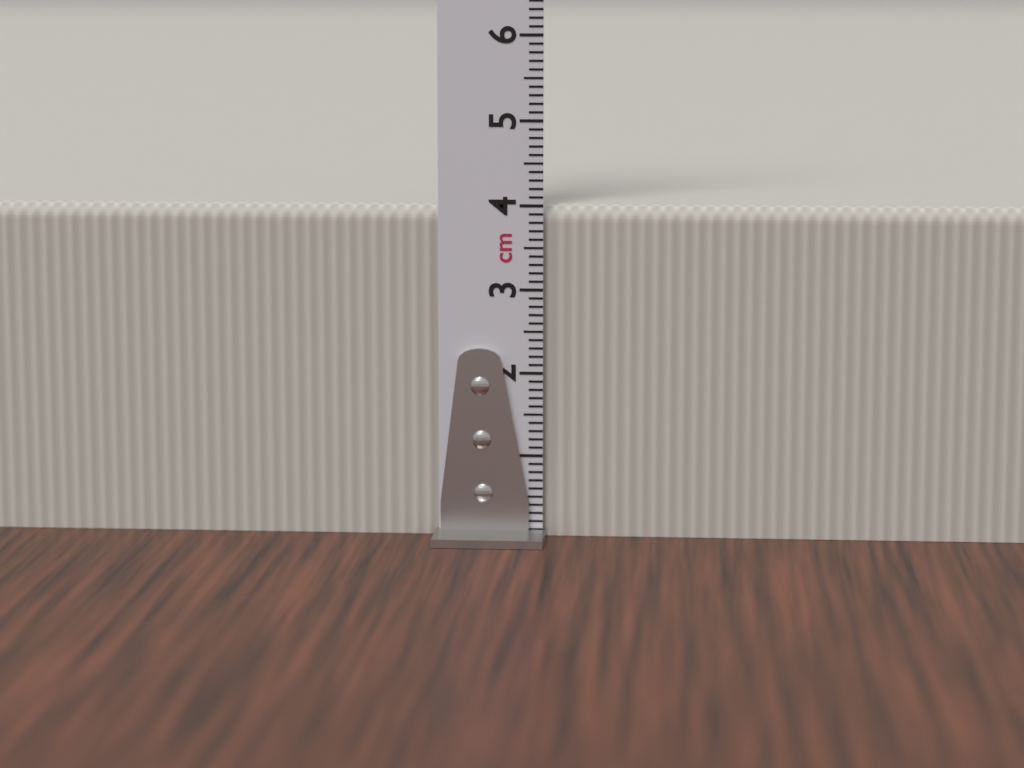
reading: 4.0 cm
